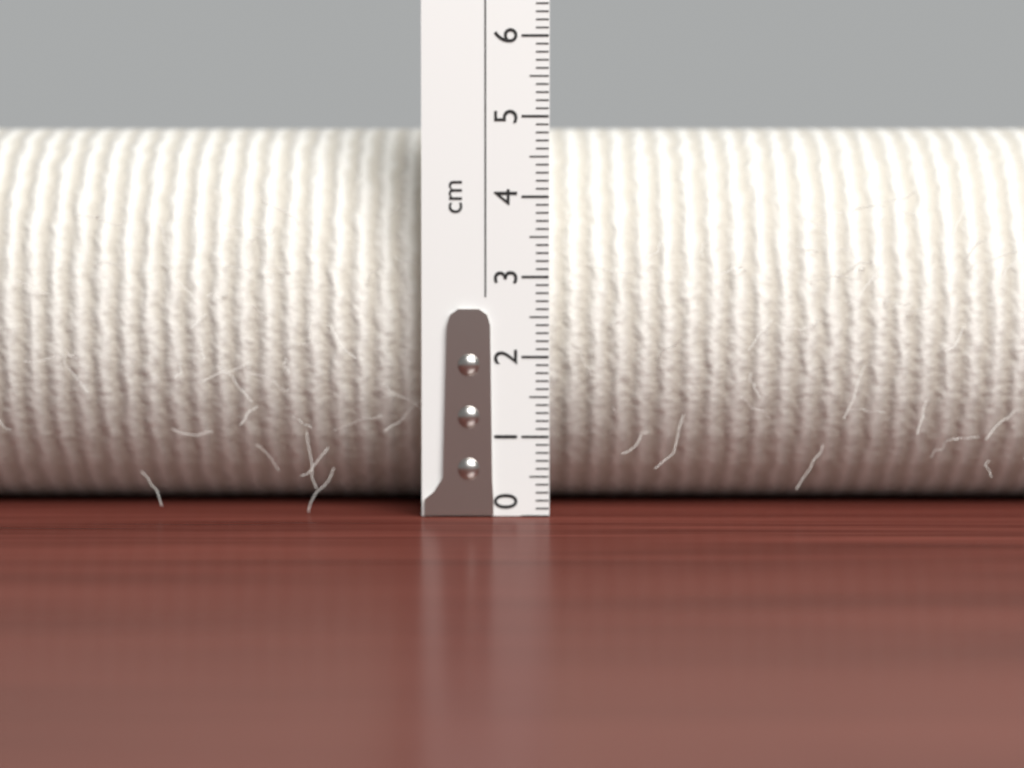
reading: 5.0 cm
